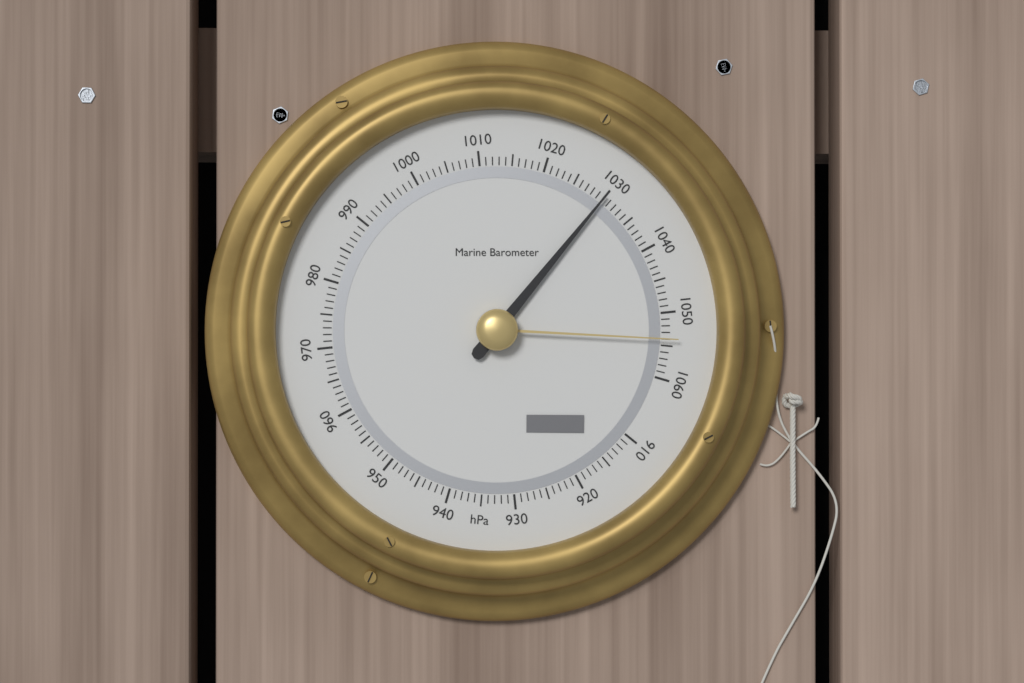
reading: 1030 hPa
